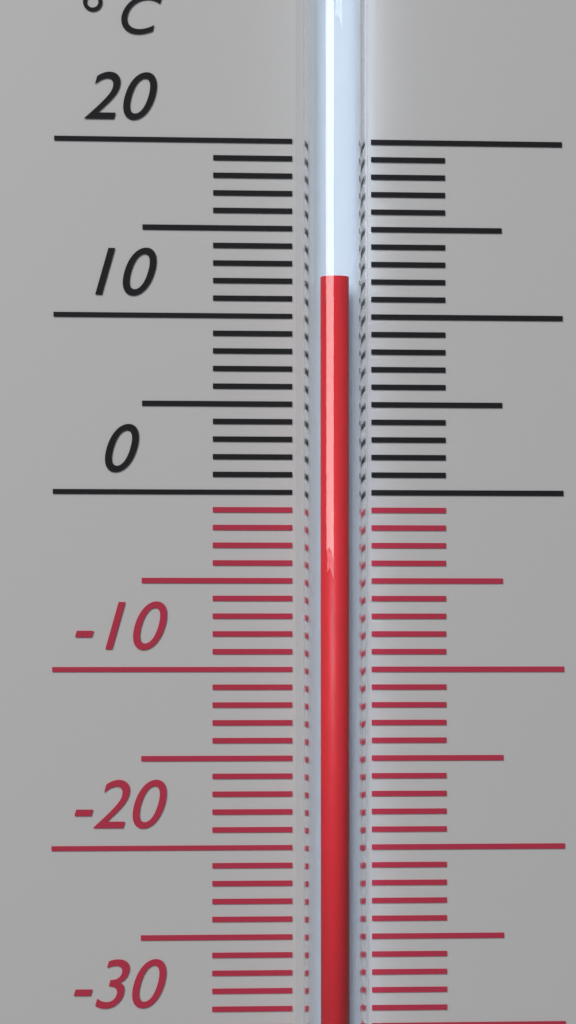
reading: 12 °C
